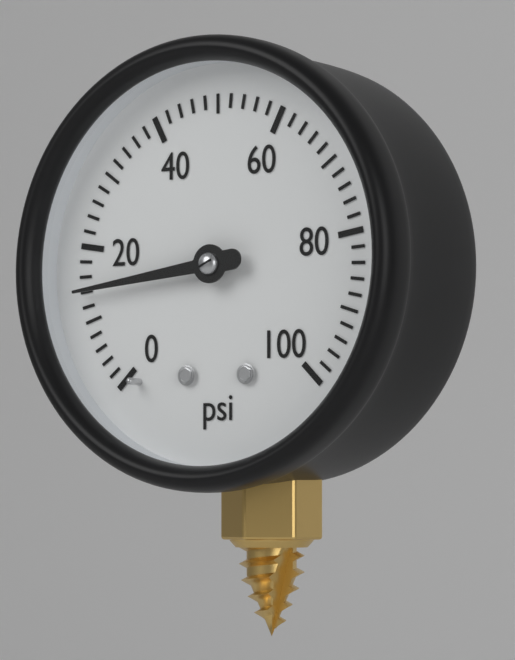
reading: 14 psi
